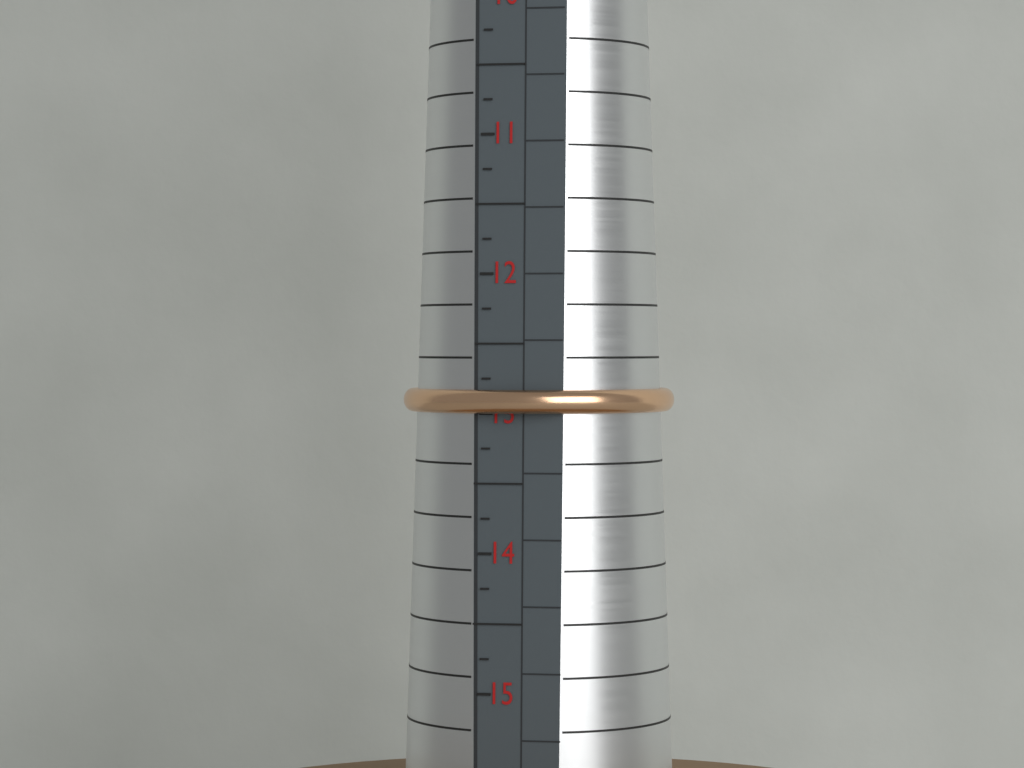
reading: 13.00 (no unit)
